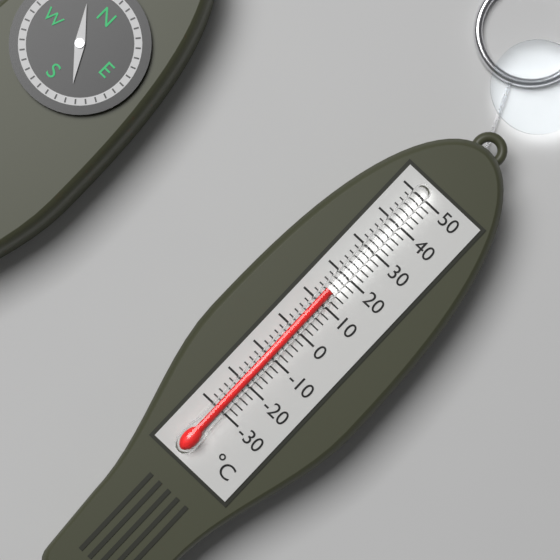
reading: 14 °C
